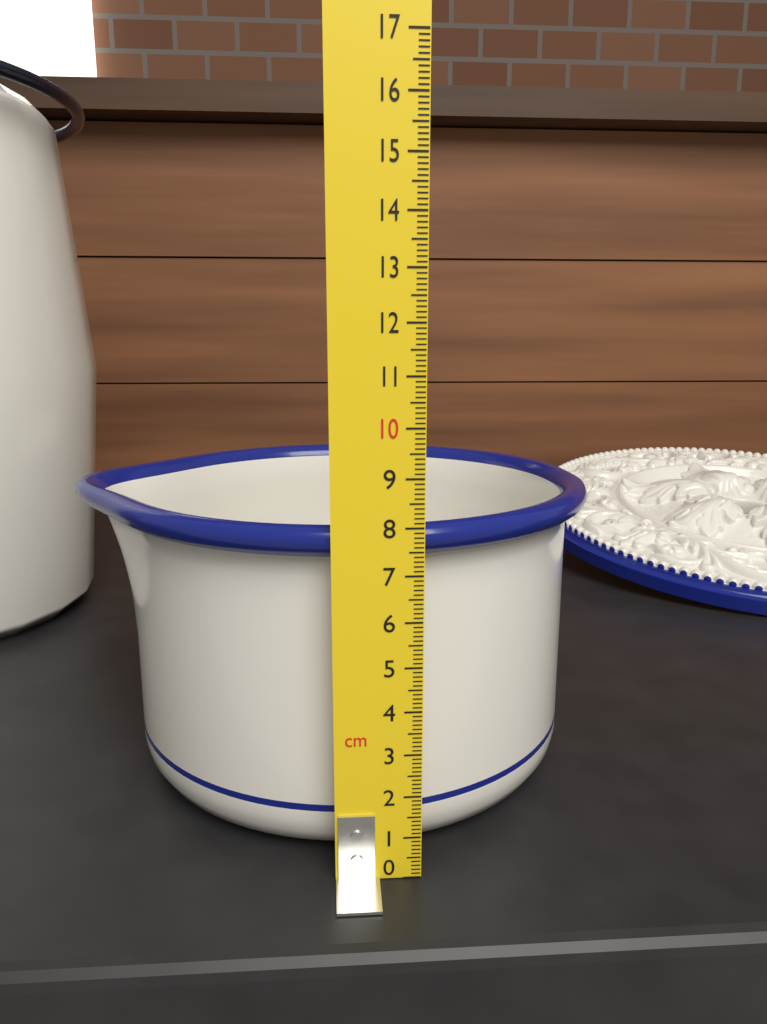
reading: 8.0 cm
